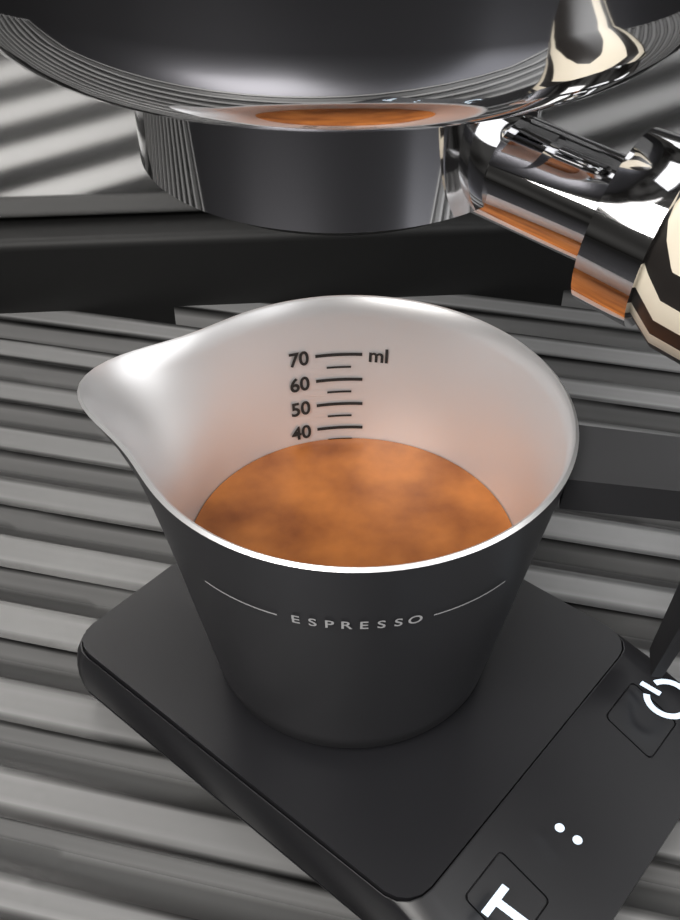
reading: 35 ml
